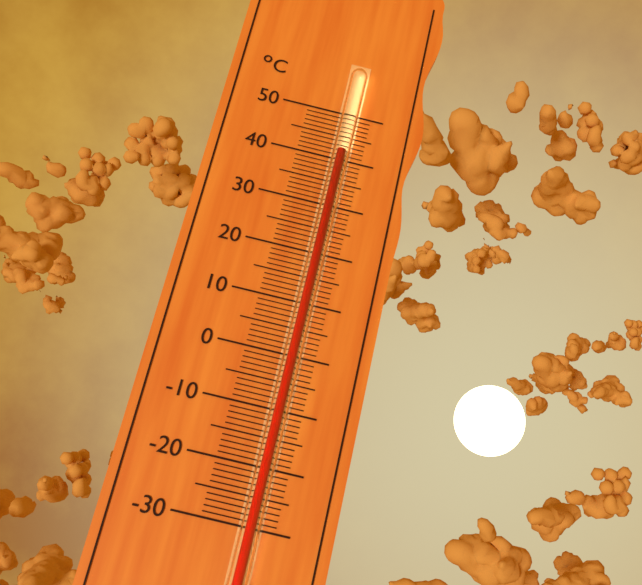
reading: 41 °C
